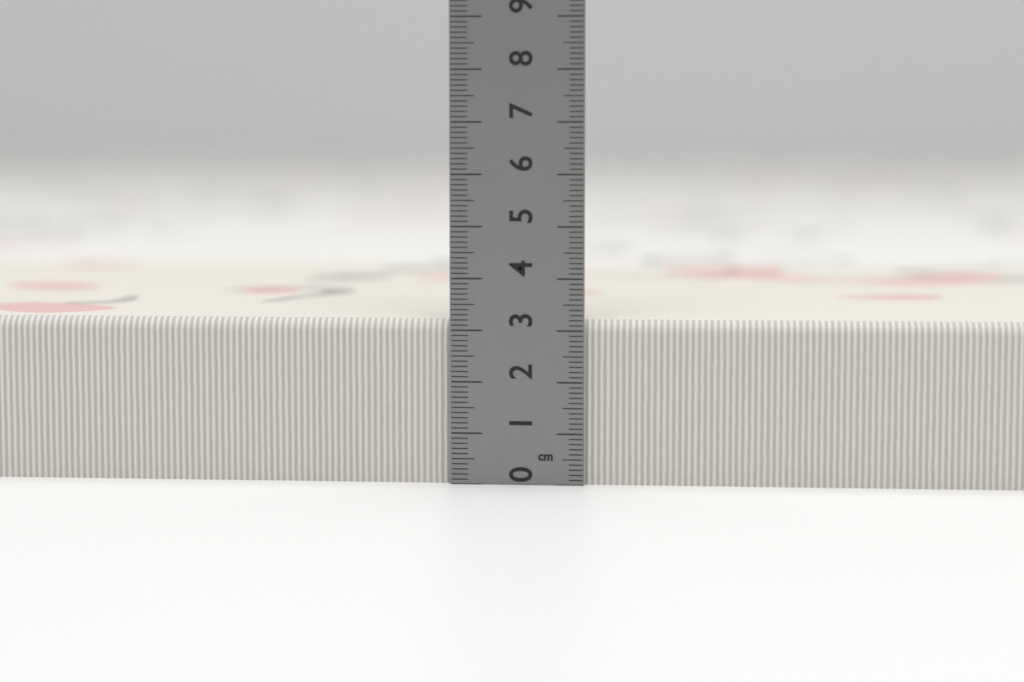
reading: 3.2 cm
